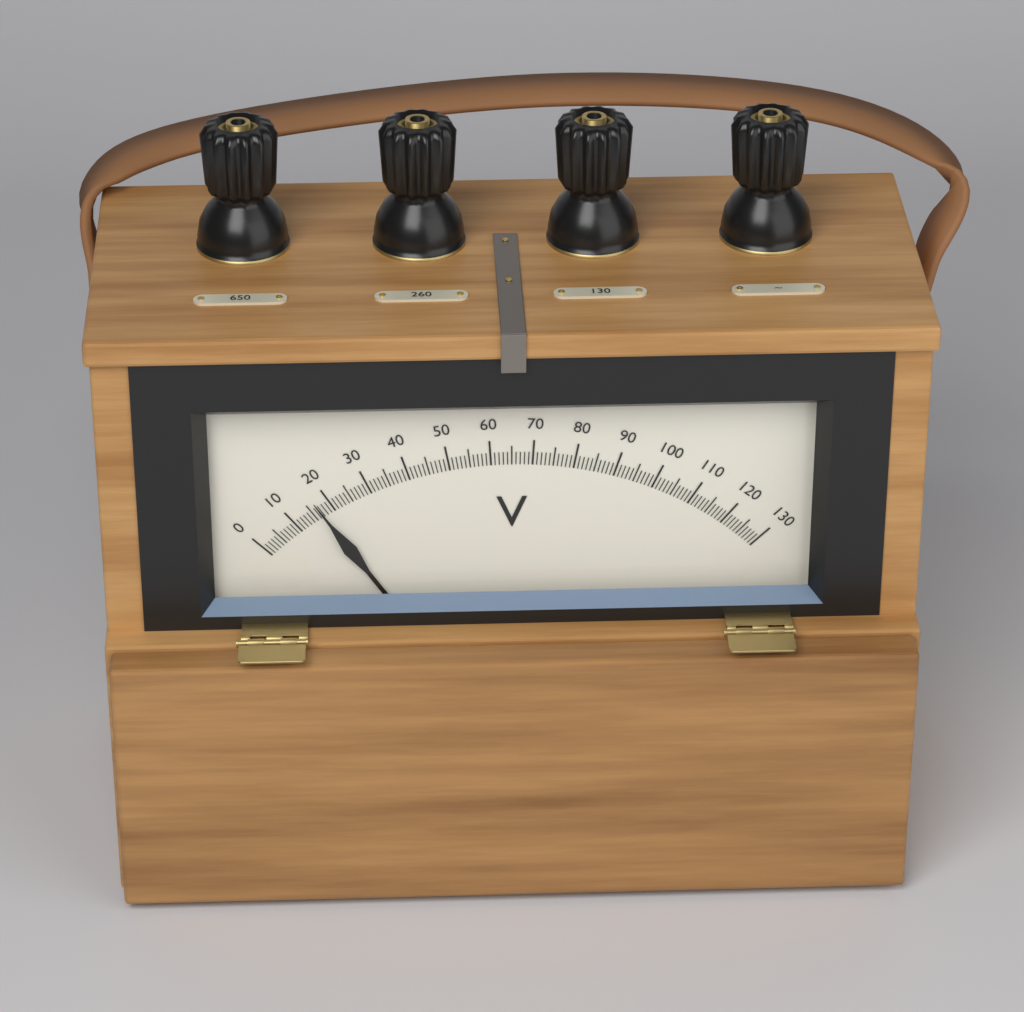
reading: 17 V
